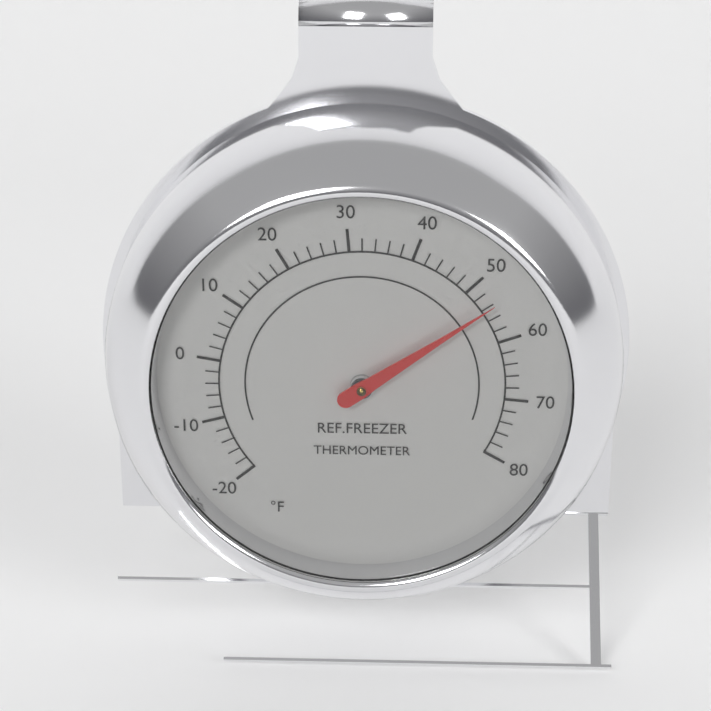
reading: 54 °F
